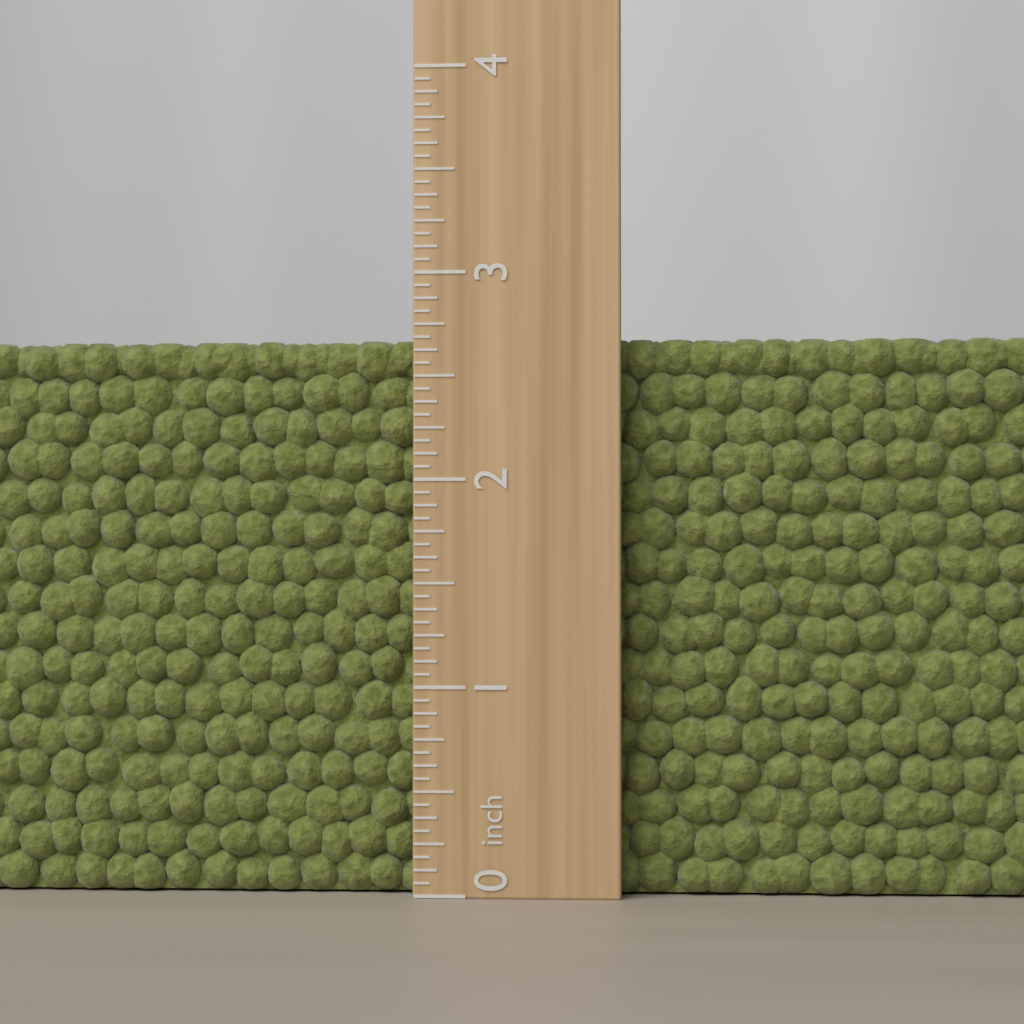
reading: 2.6875 inch
